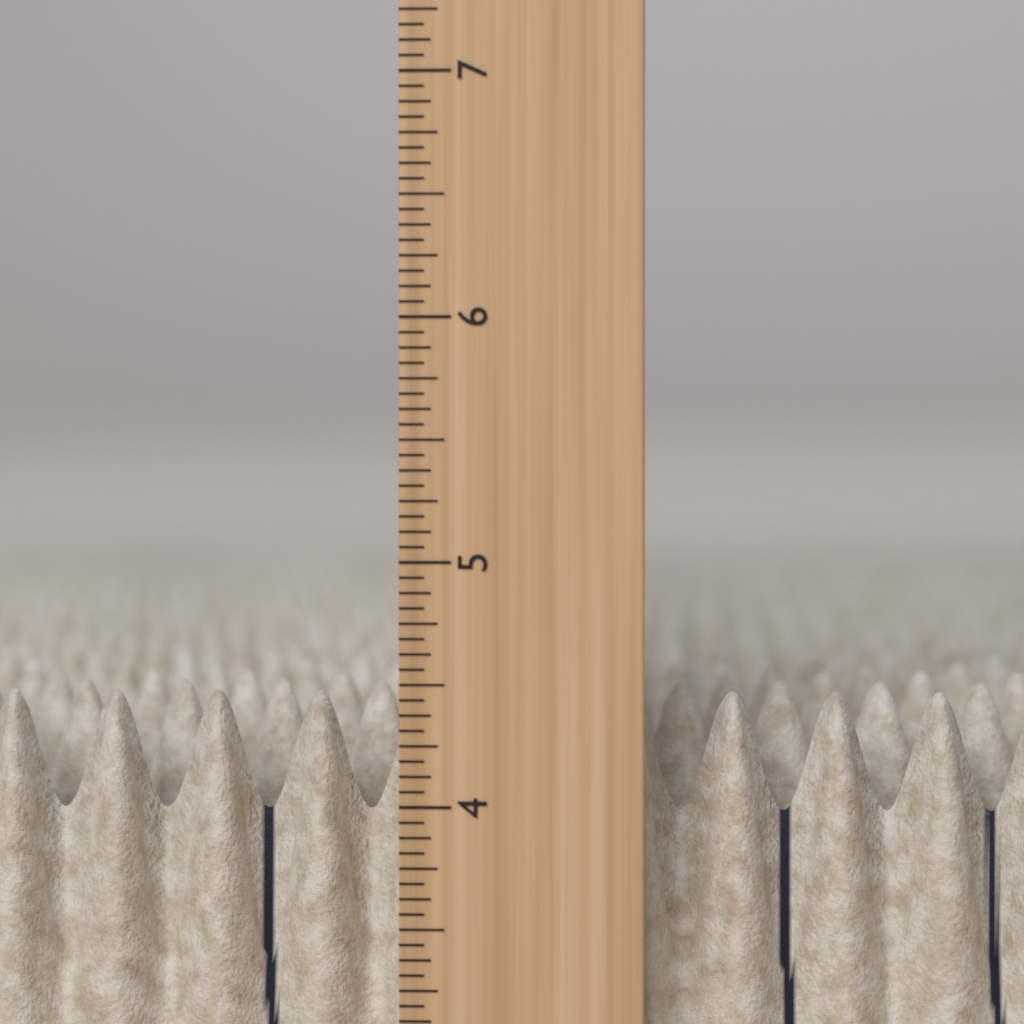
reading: 4.4375 in
